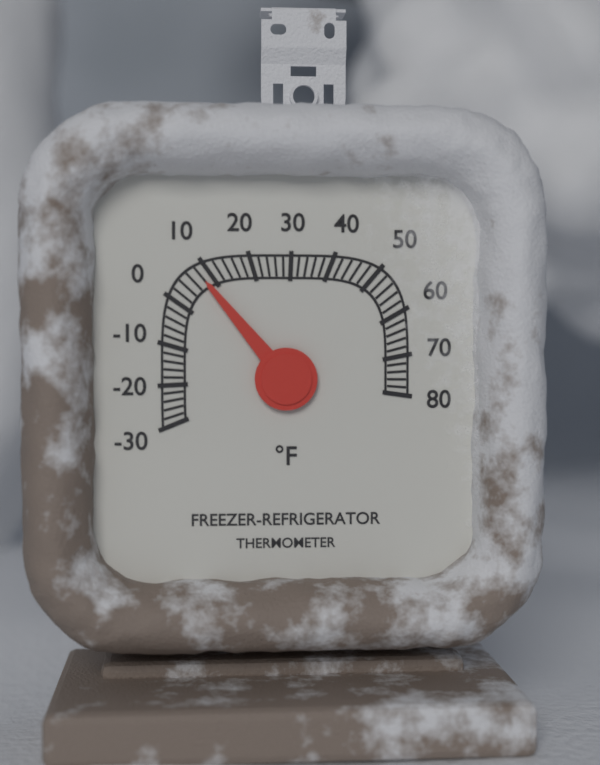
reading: 8 °F
